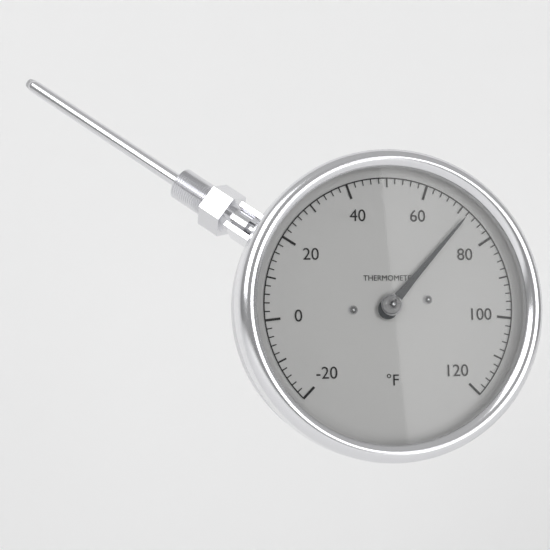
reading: 72 °F
